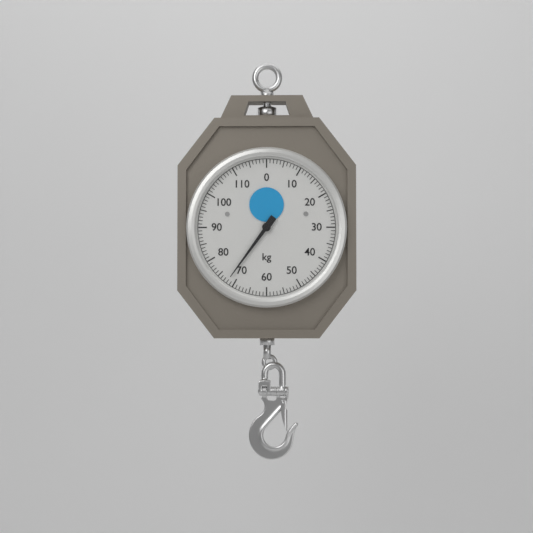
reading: 72 kg
